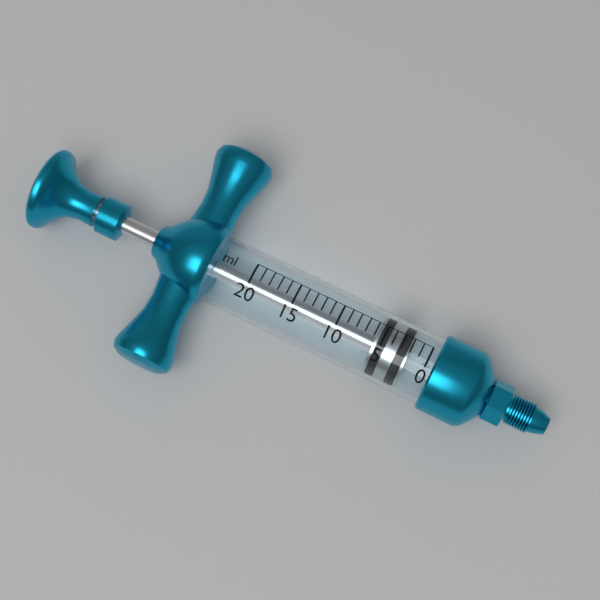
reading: 2 ml
